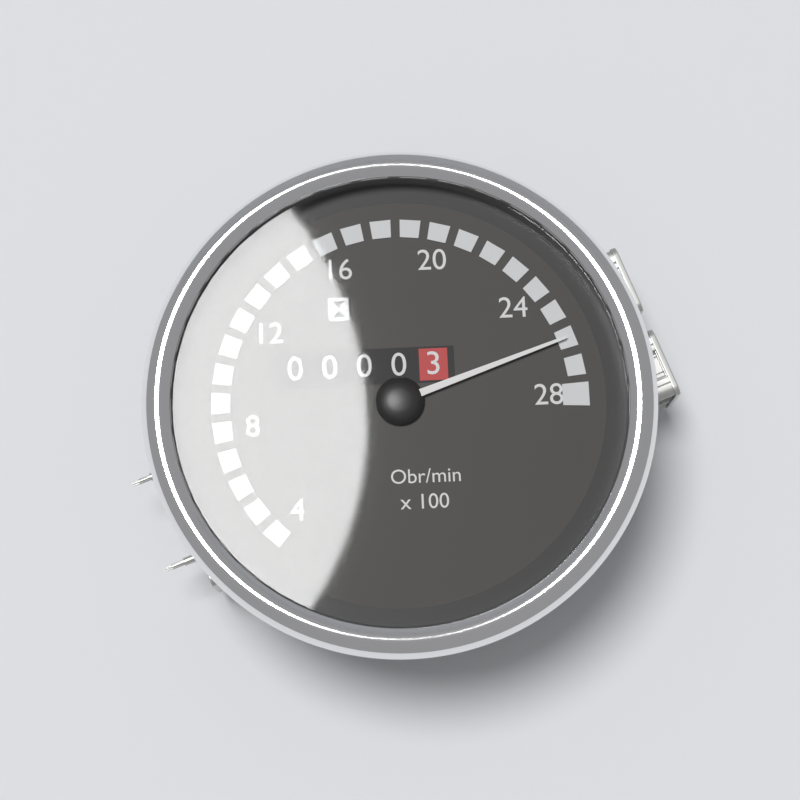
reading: 26 Obr/min x100
